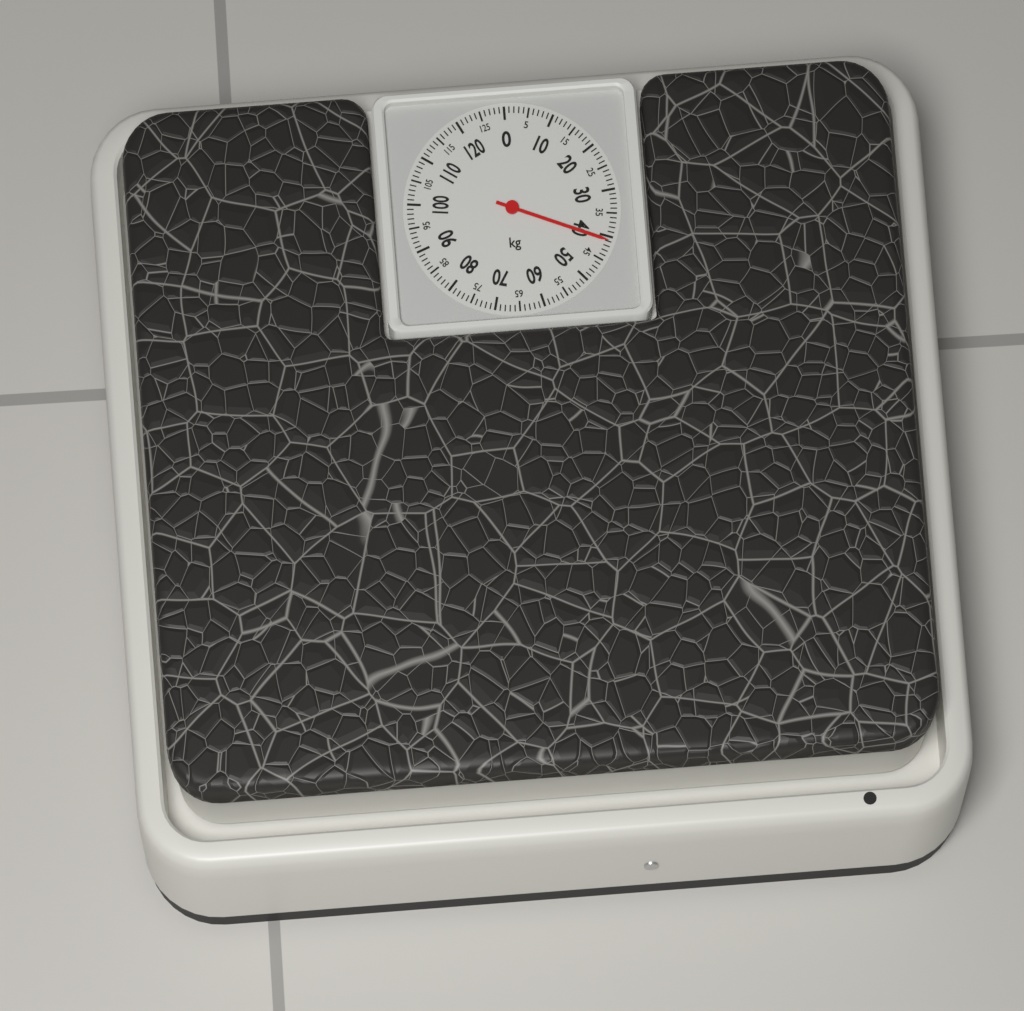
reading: 41 kg
